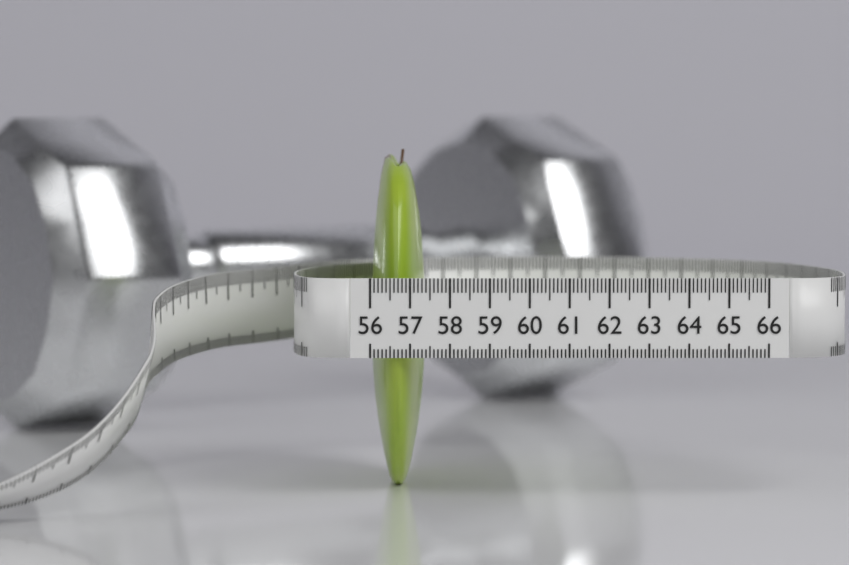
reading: 57.4 (no unit)
